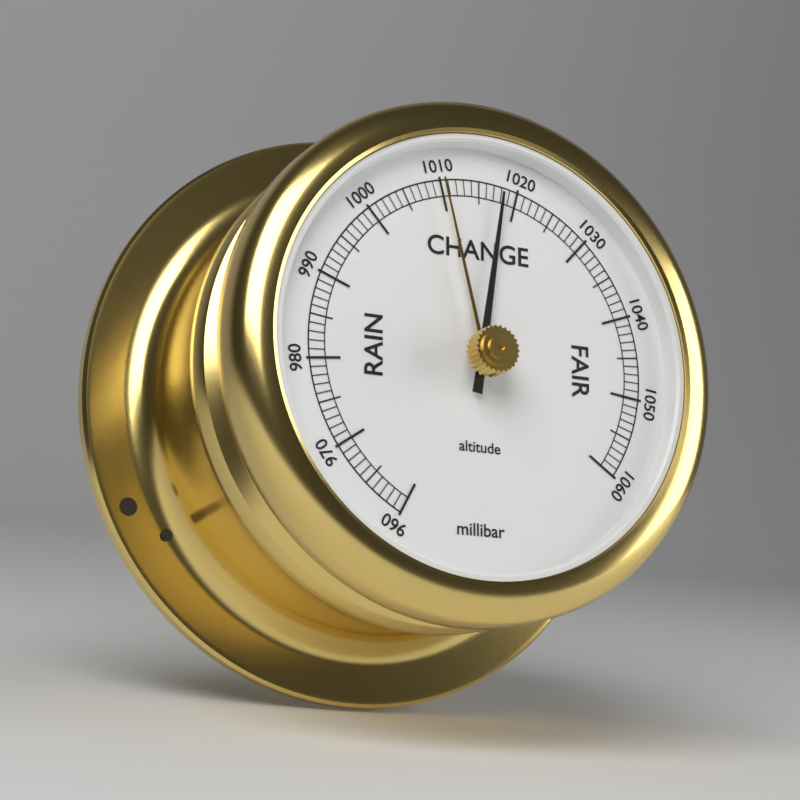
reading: 1018 millibar
